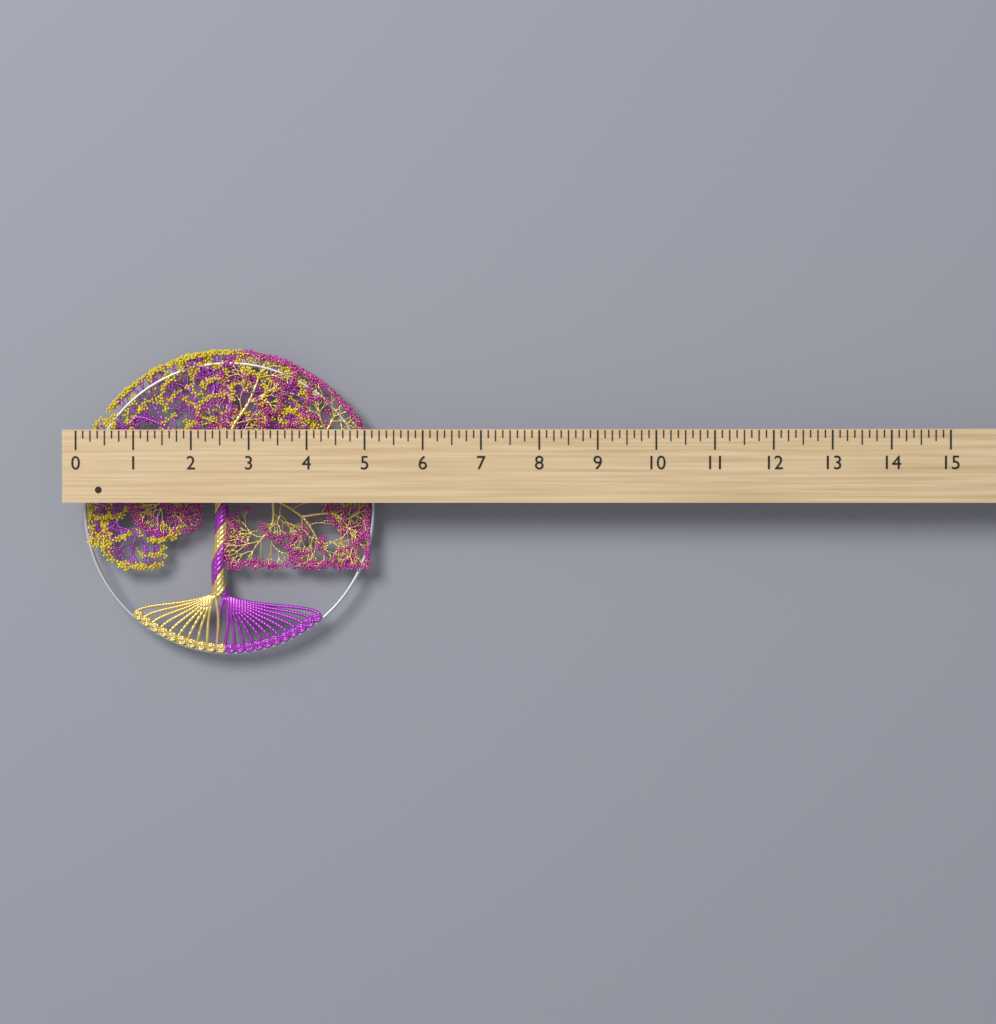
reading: 5.125 (no unit)
